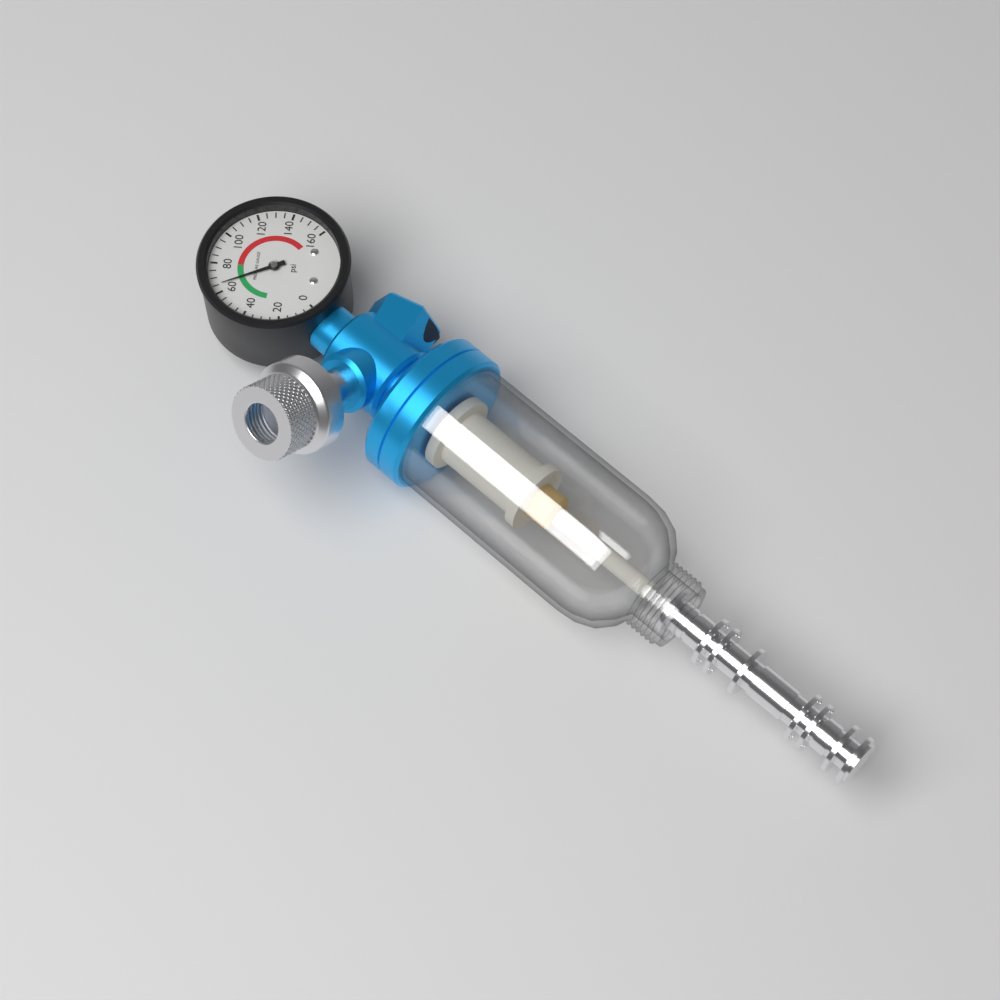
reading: 65 psi
